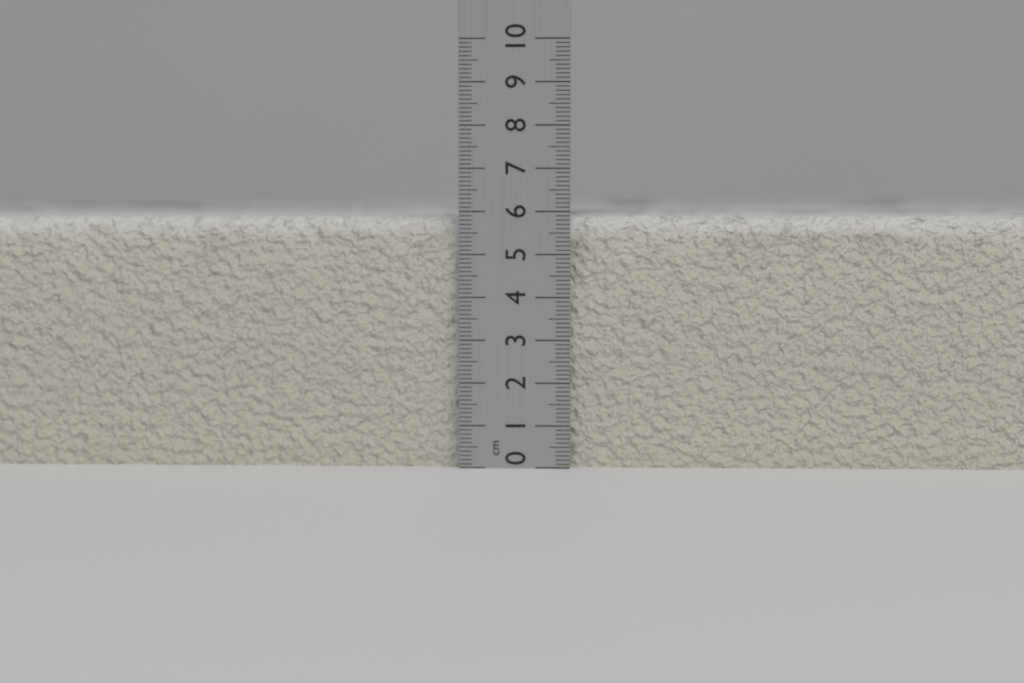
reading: 5.9 cm
